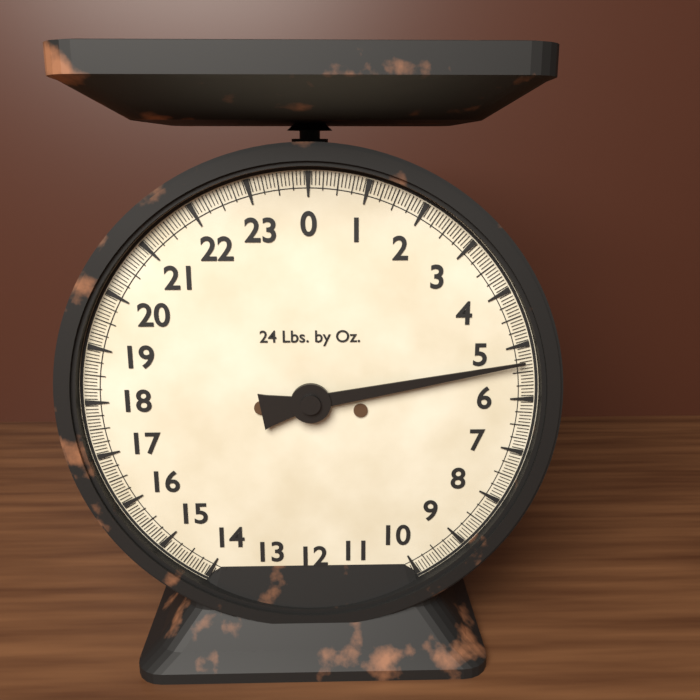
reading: 5.3125 lb
